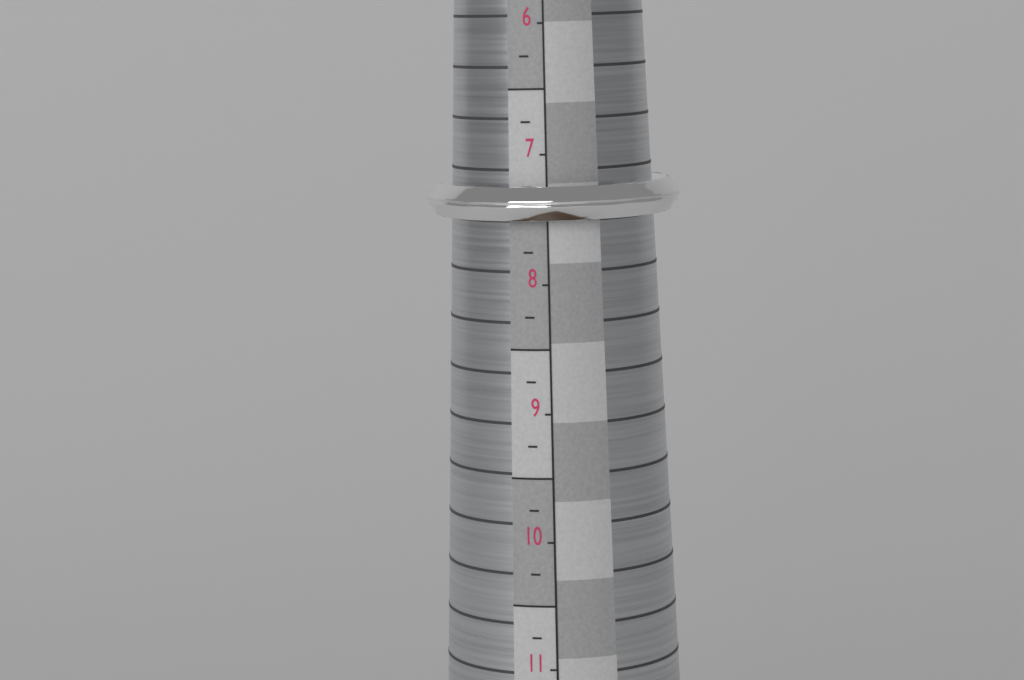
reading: 7.50 (no unit)
